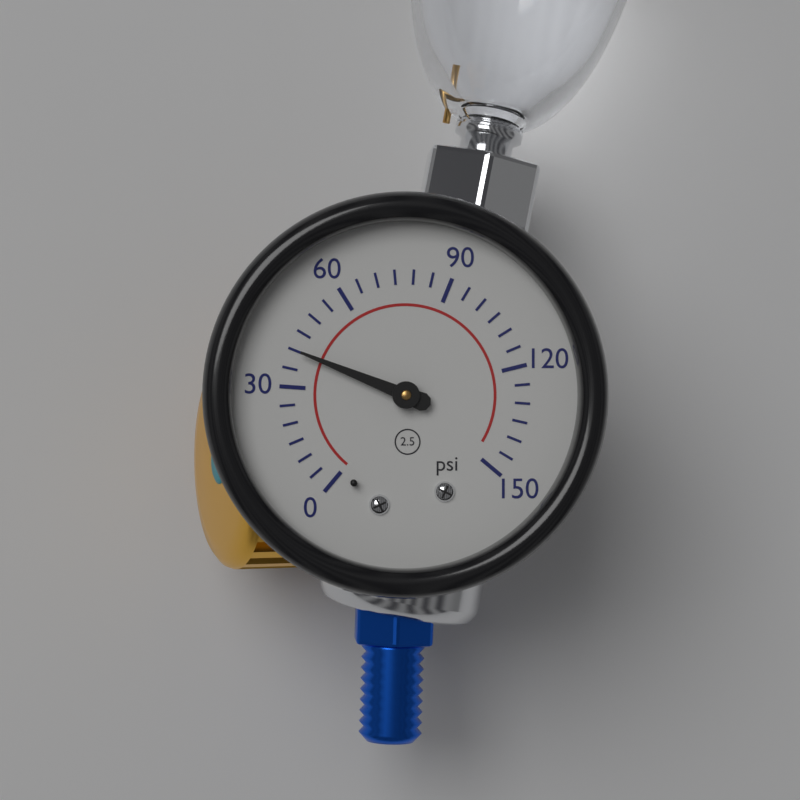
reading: 40 psi
